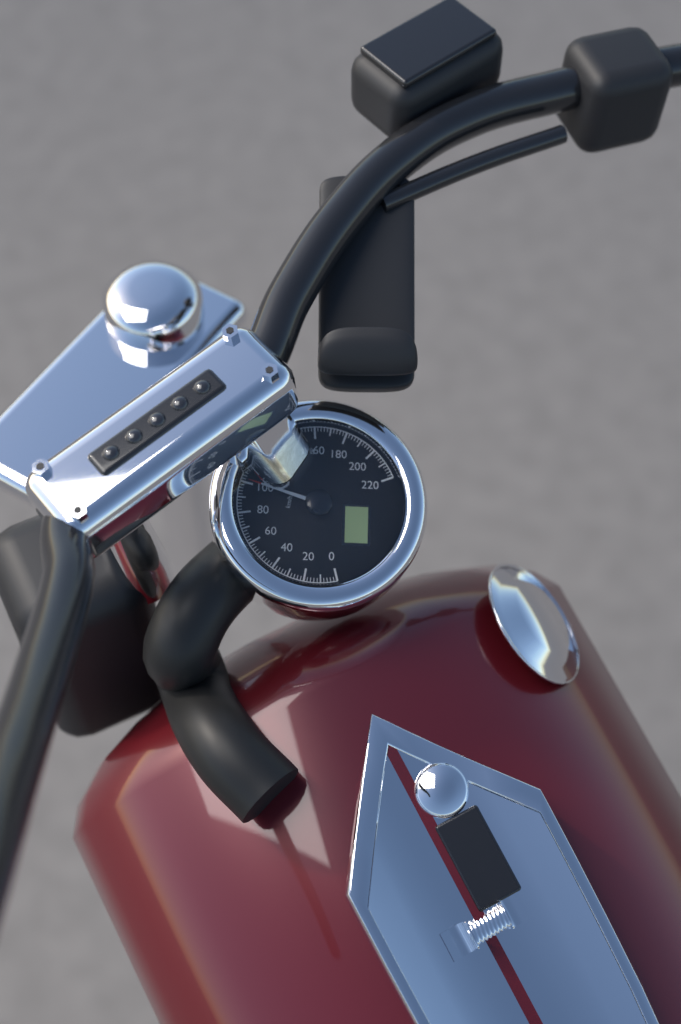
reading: 102 km/h
